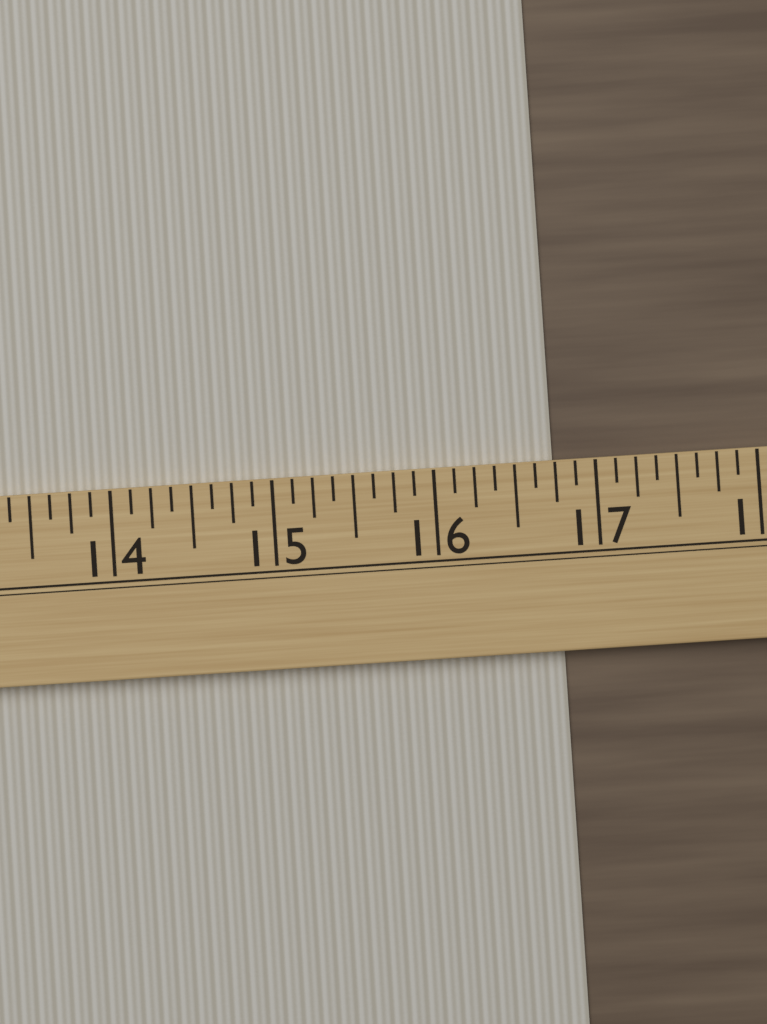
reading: 16.750 (no unit)
